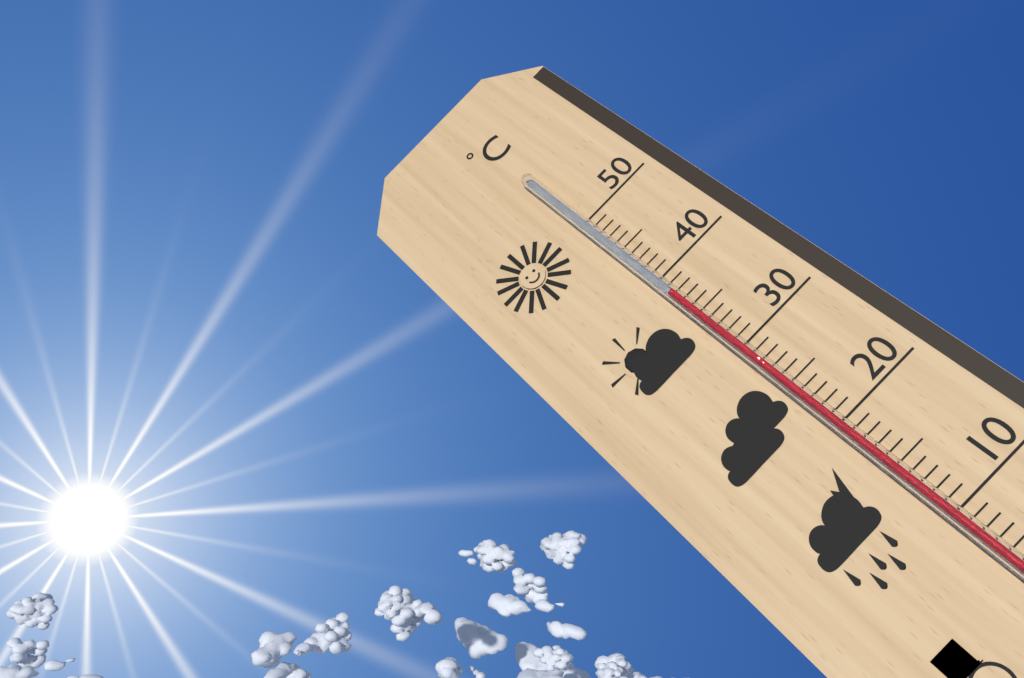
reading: 38 °C
